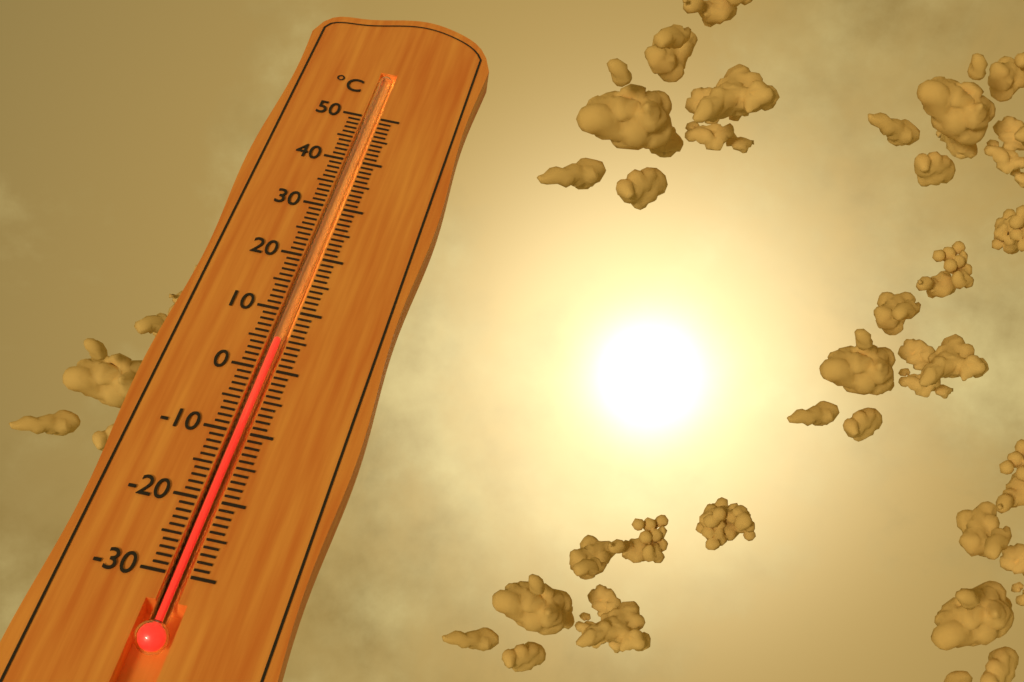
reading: 5 °C
